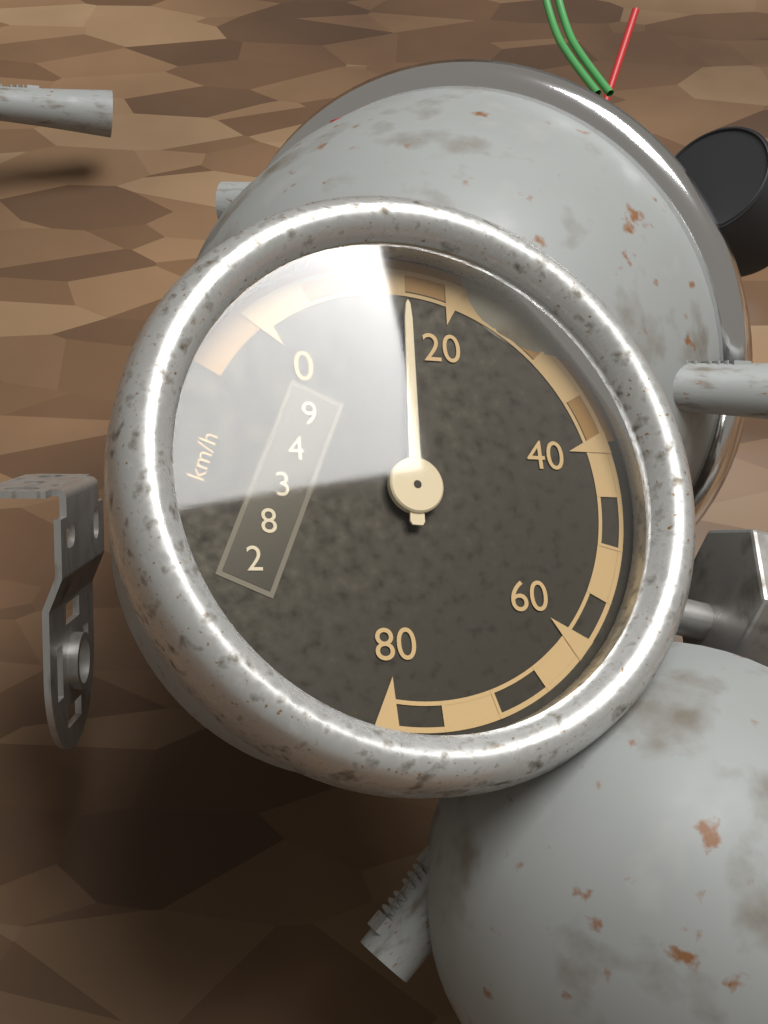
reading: 15 km/h
